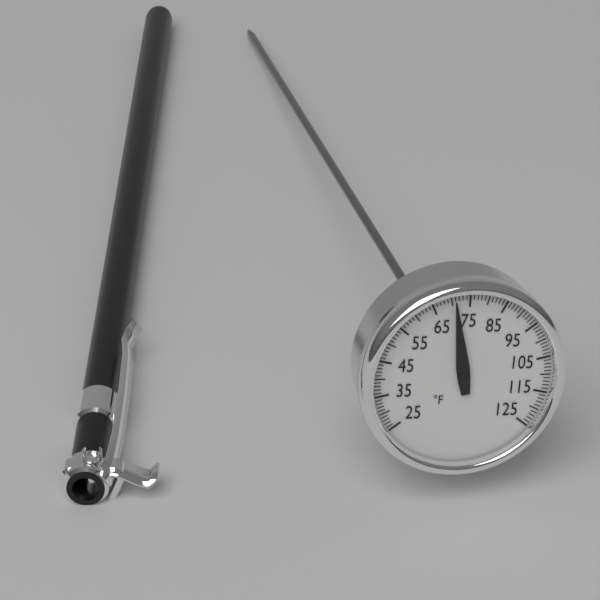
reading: 71 °F
